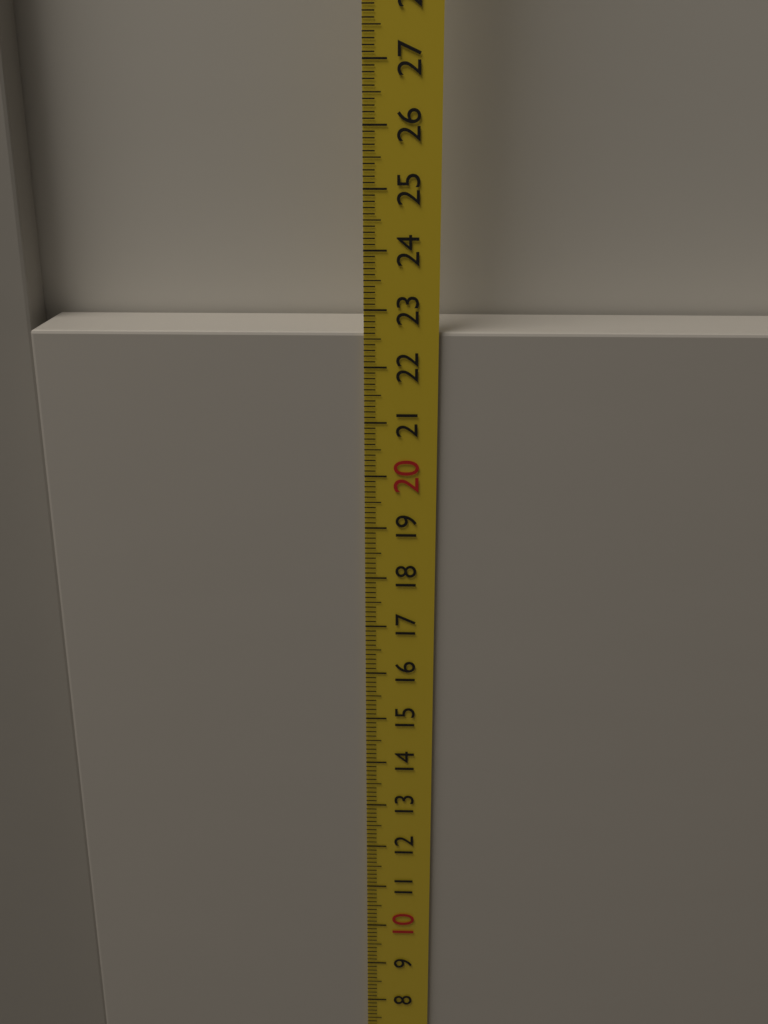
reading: 22.6 cm
